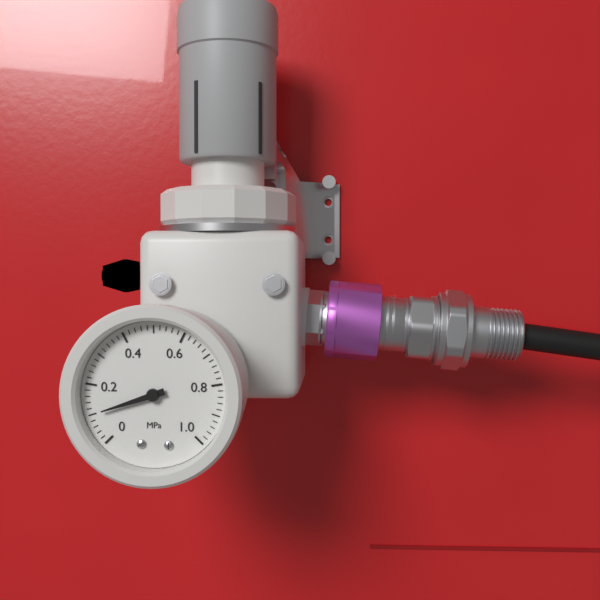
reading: 0.10 MPa
